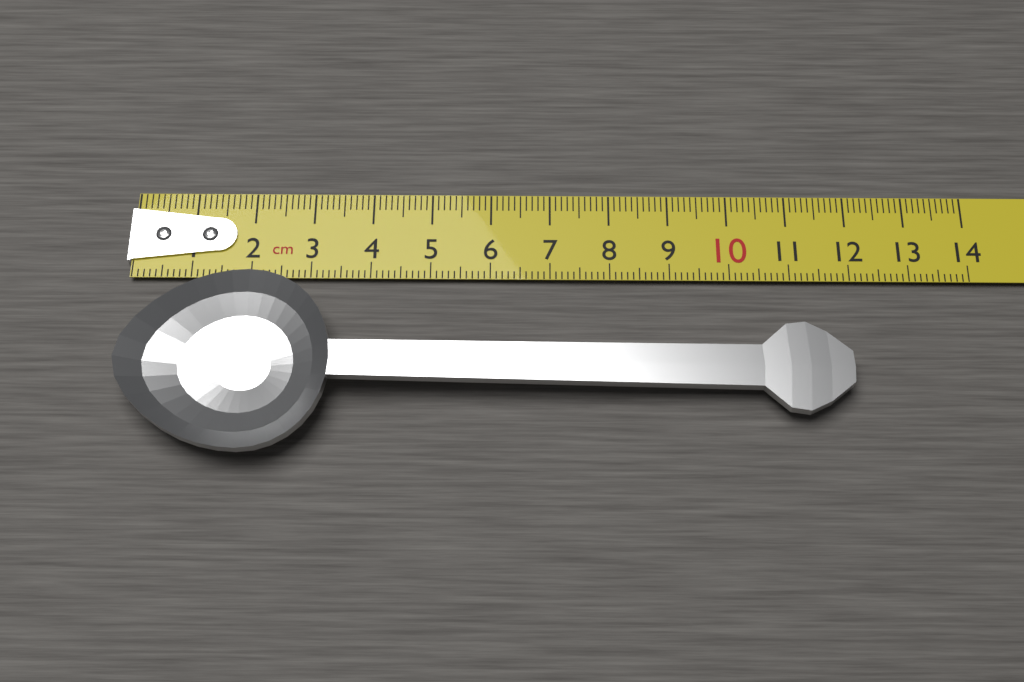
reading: 11.9 cm
